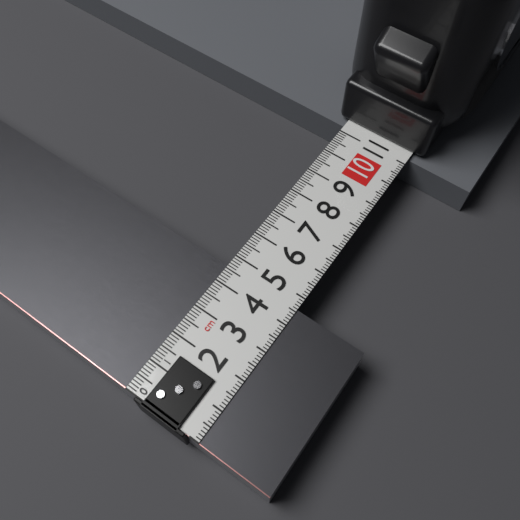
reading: 4.6 cm
